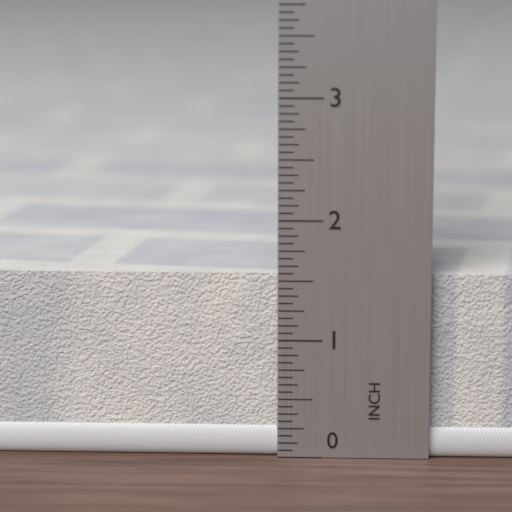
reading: 1.5625 in
